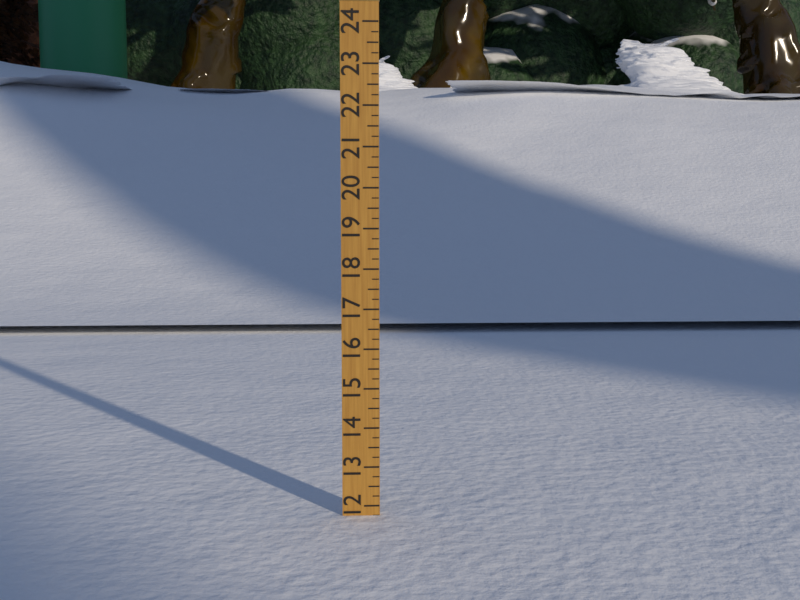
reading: 11.75 (no unit)
